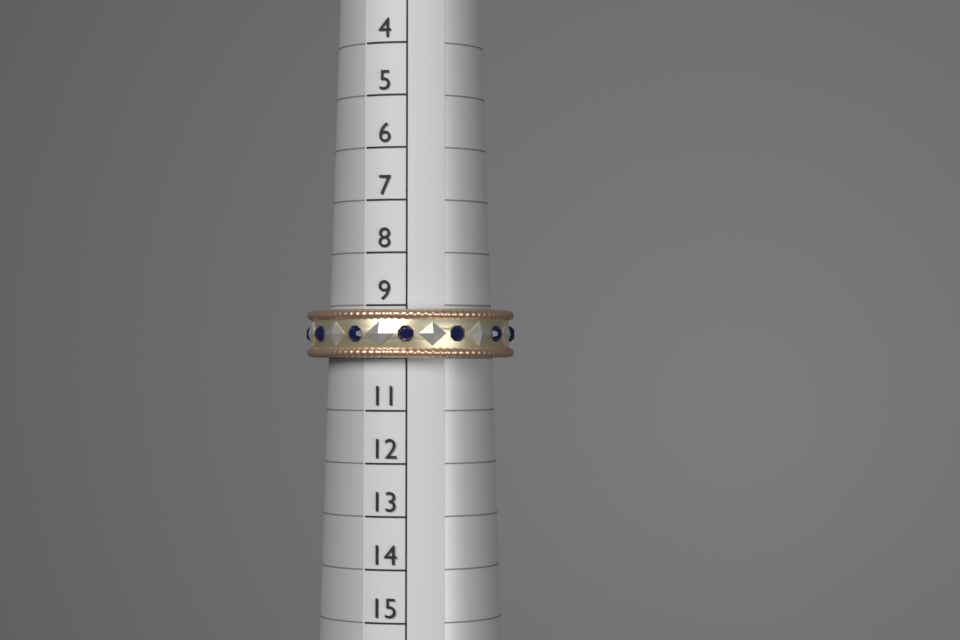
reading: 10 (no unit)
